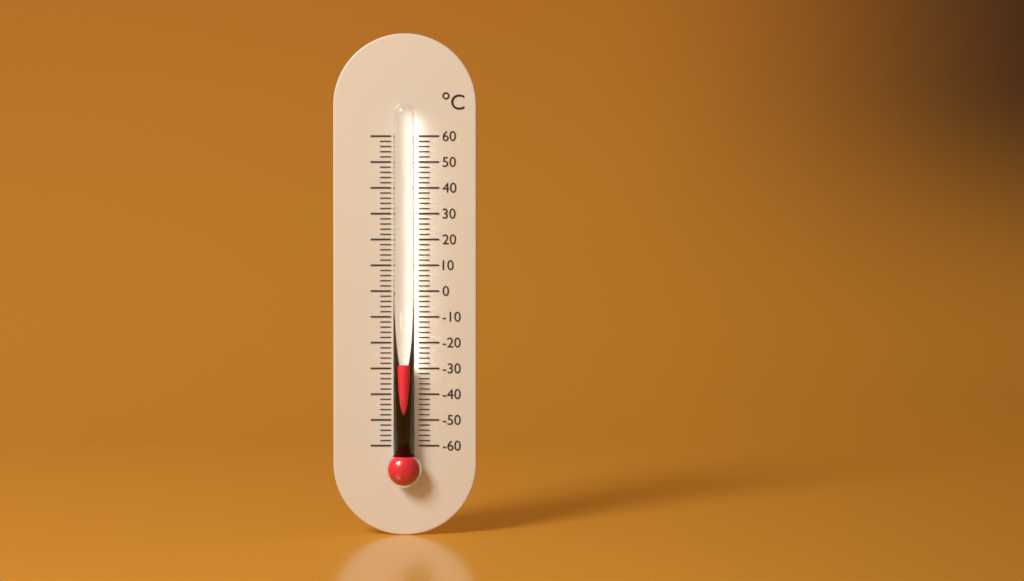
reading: -28 °C
